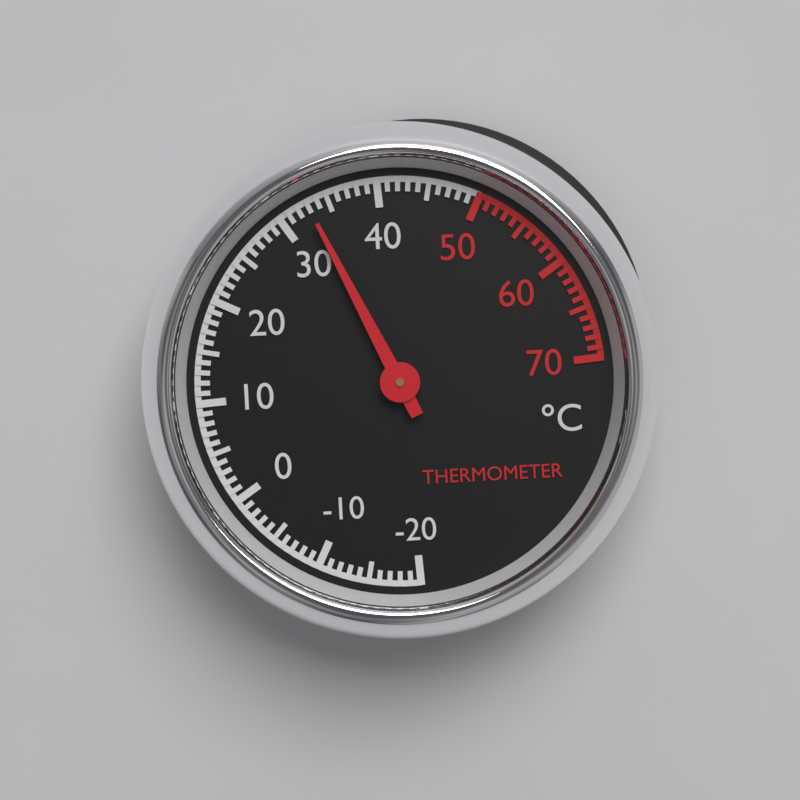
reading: 33 °C
